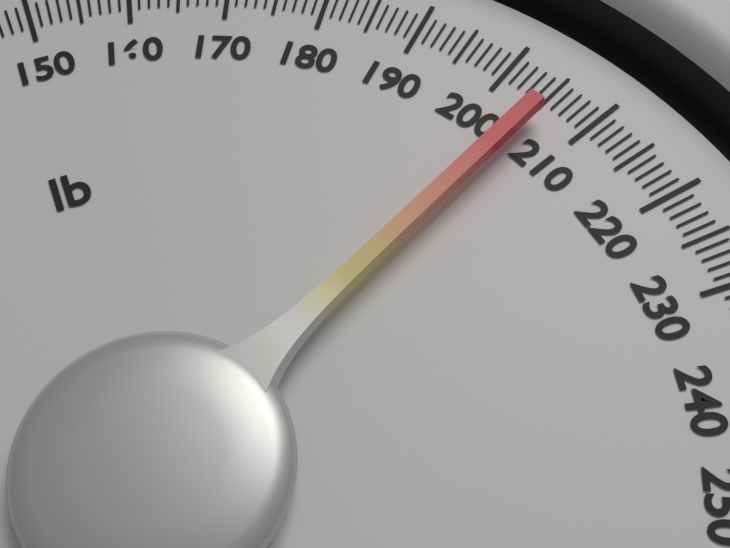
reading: 205 lb
